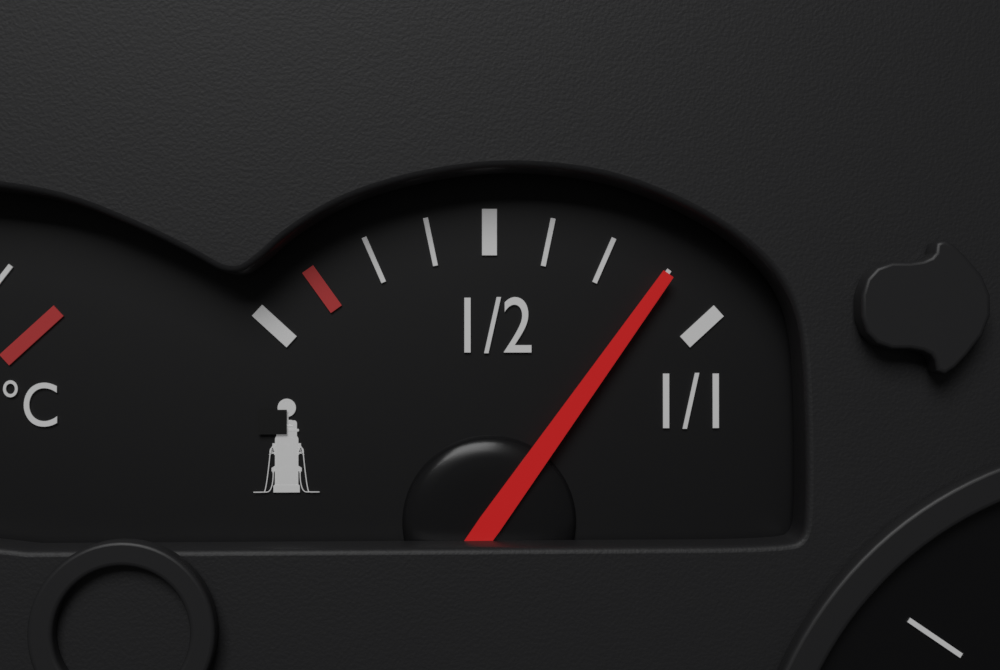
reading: 0.875 (no unit)
